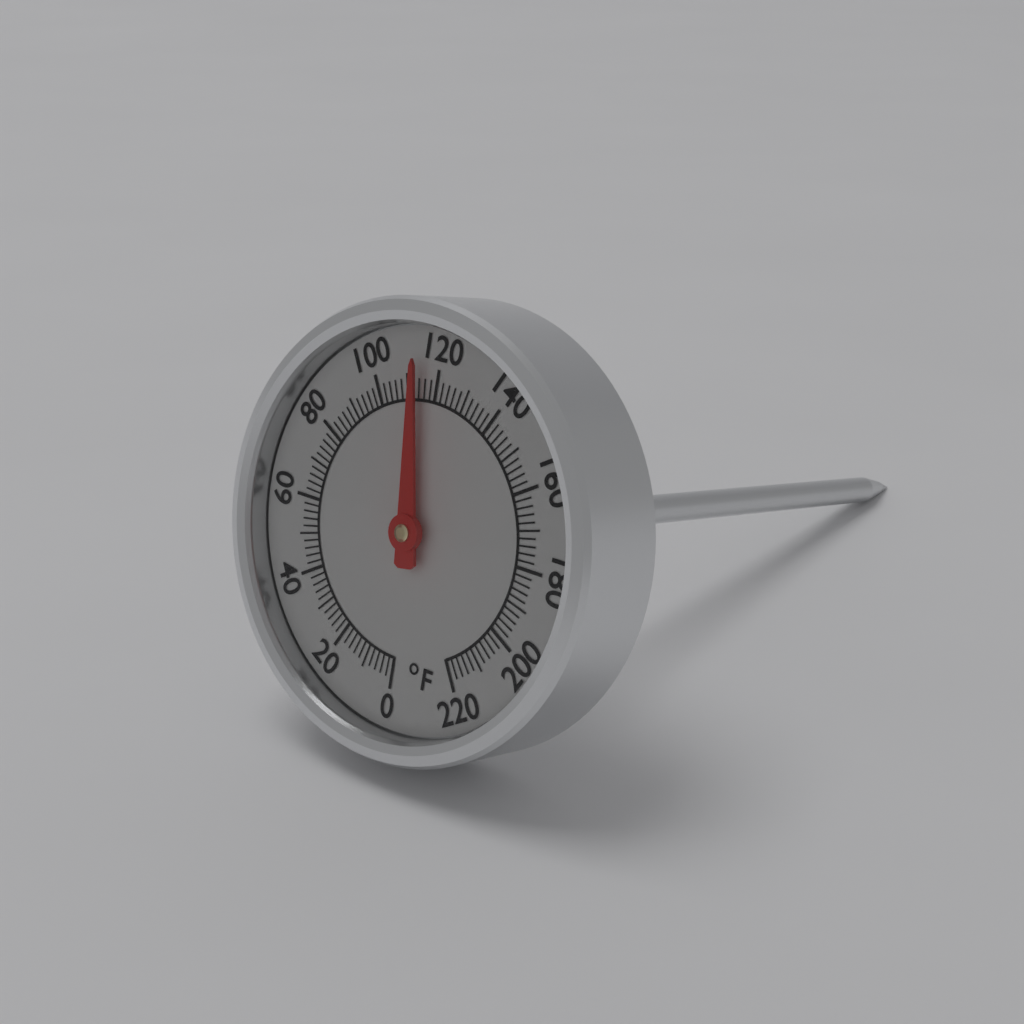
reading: 114 °F
